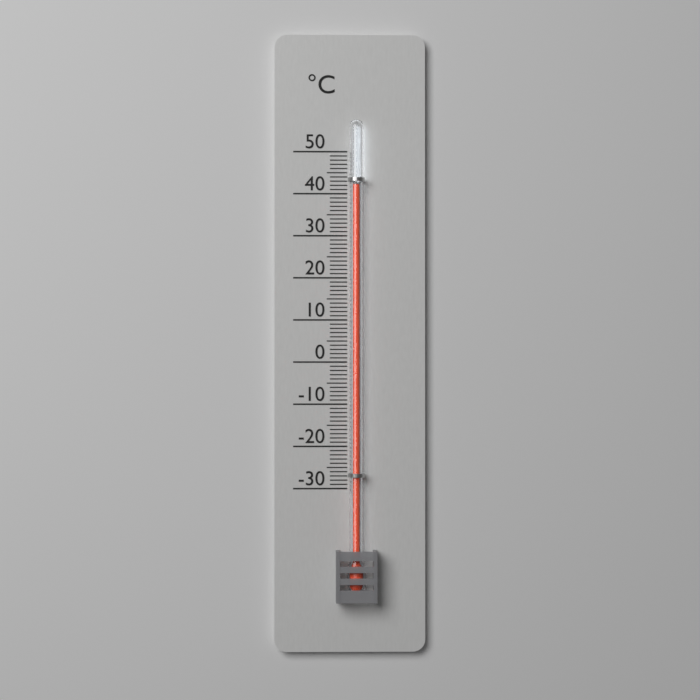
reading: 42 °C
